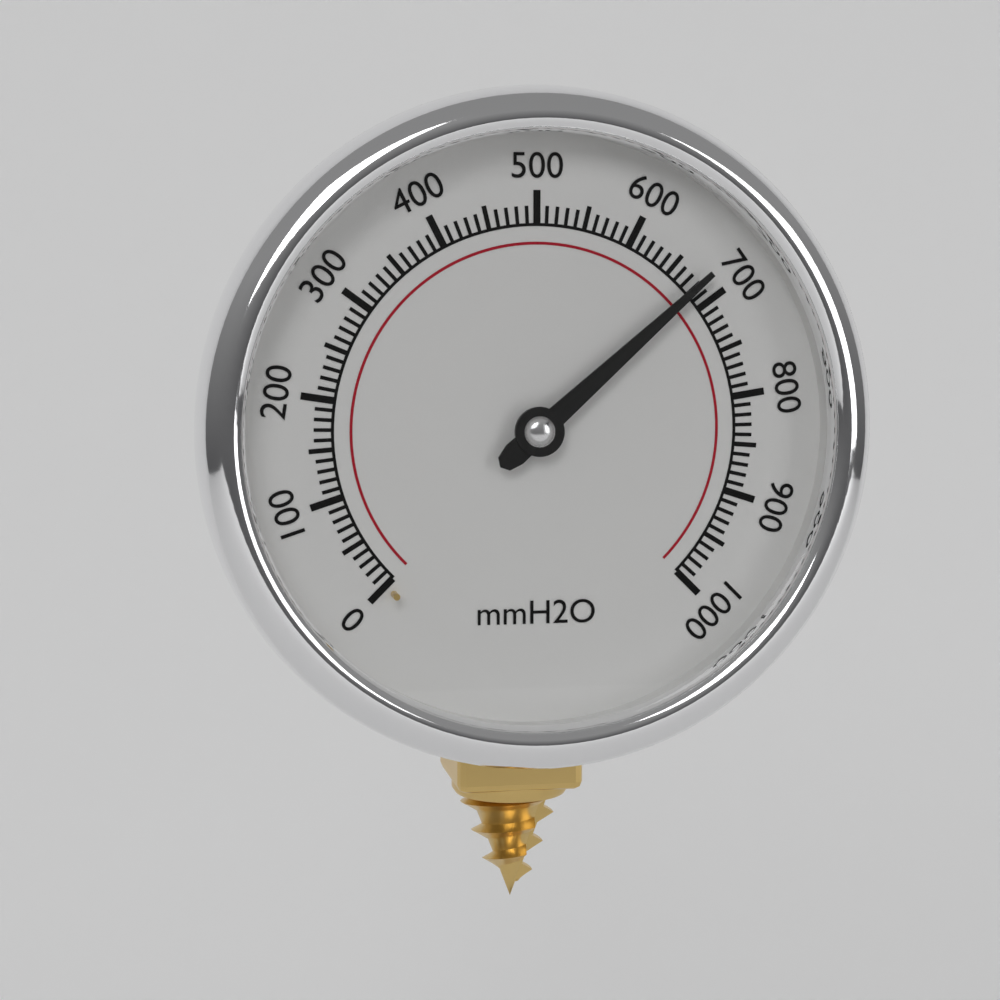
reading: 680 mmH2O
